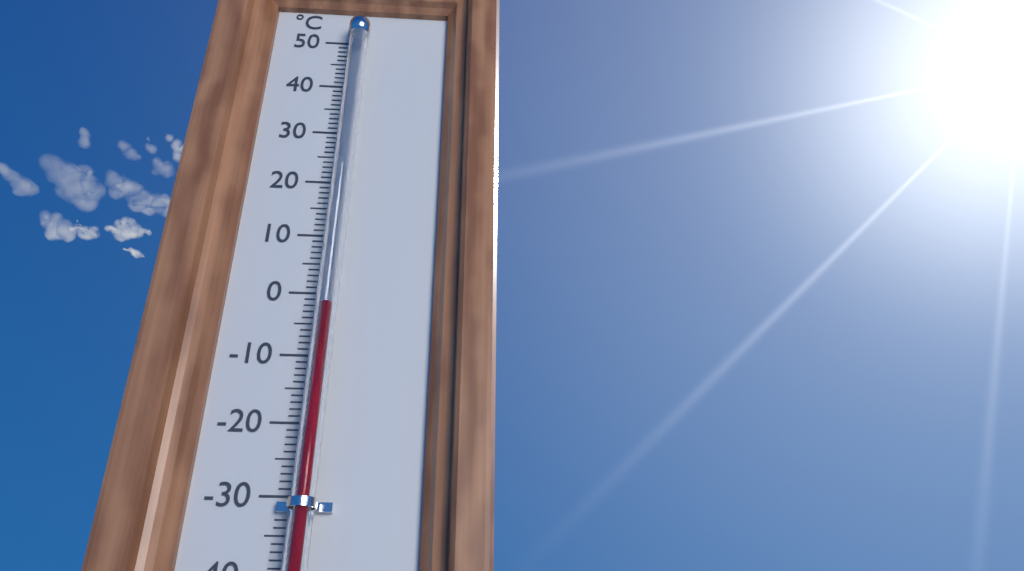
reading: -3 °C
